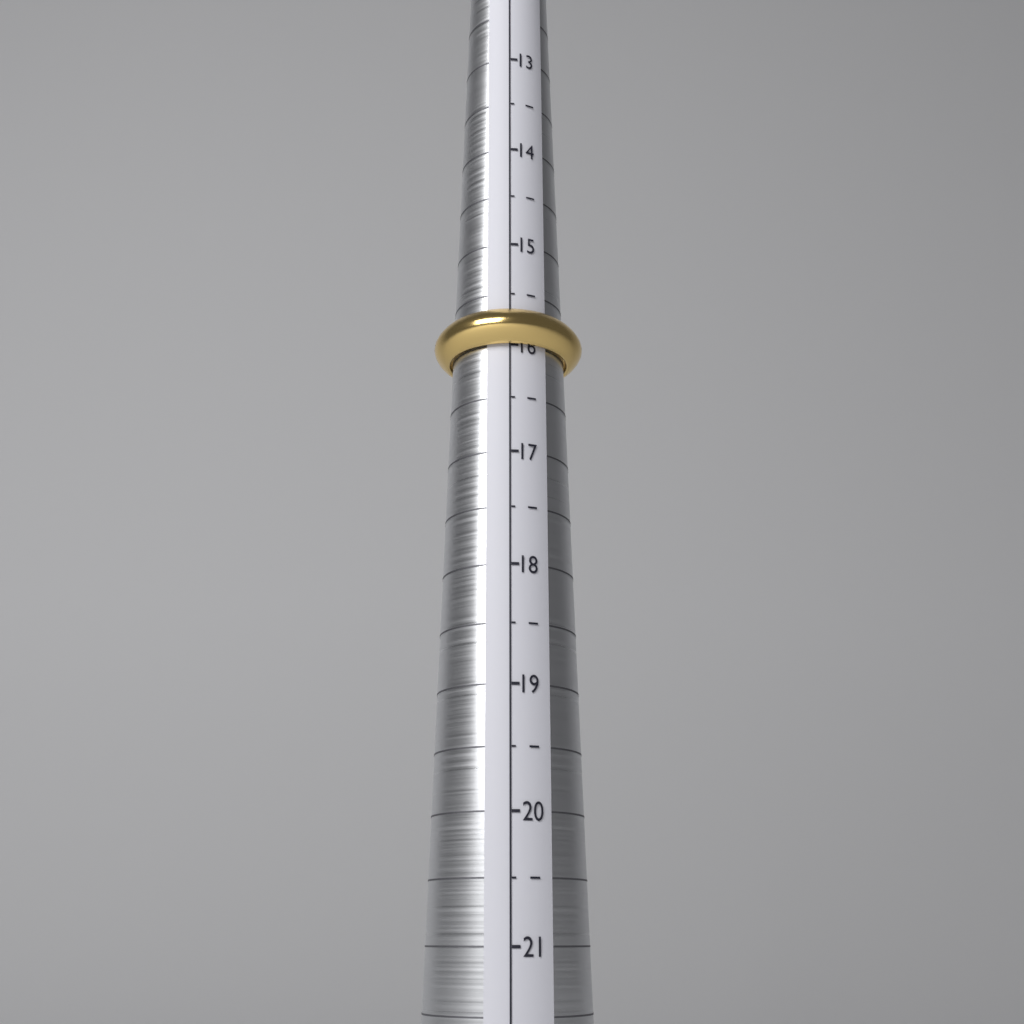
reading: 16.0 (no unit)
